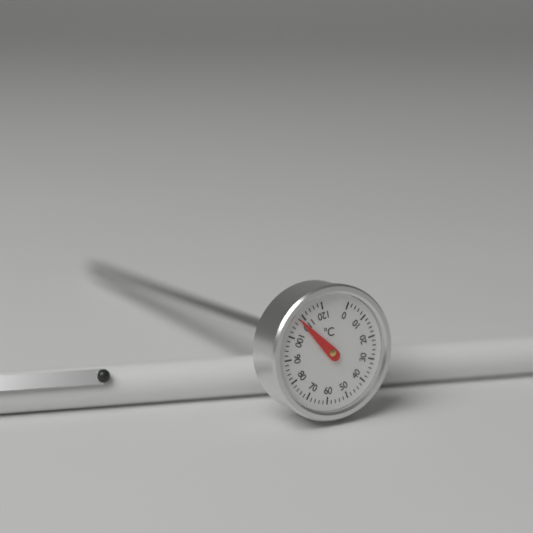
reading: 108 °C
